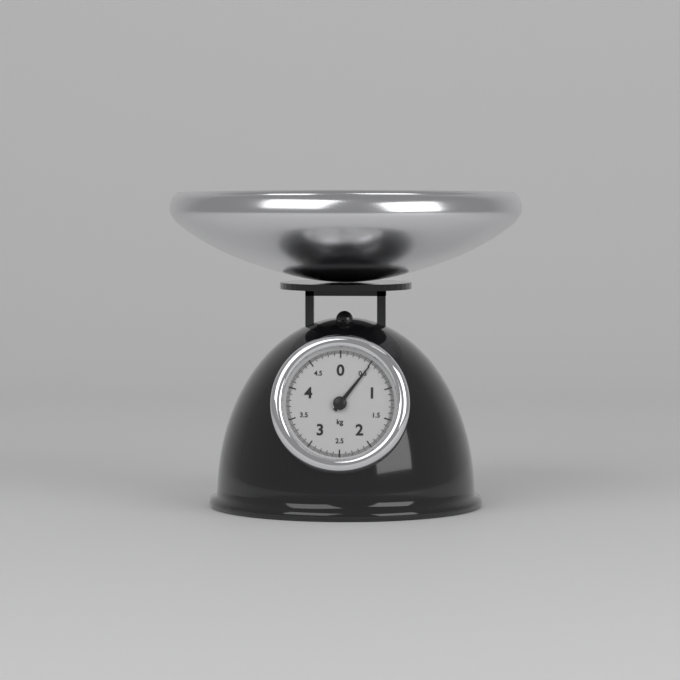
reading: 0.52 kg
